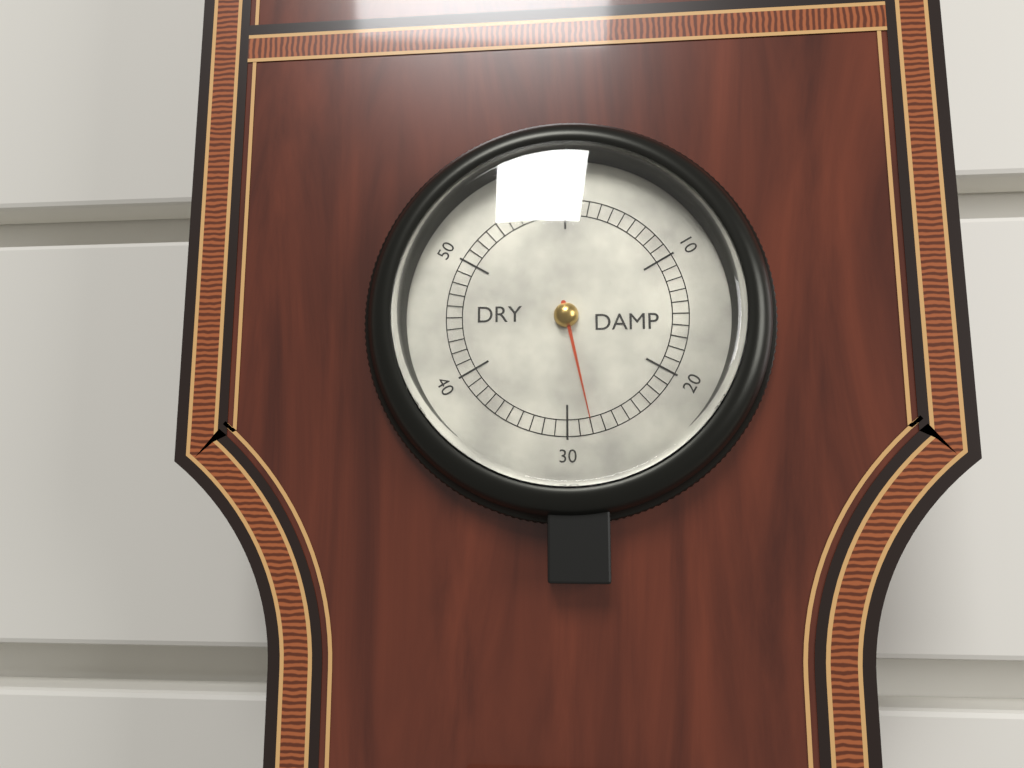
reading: 28 (no unit)
